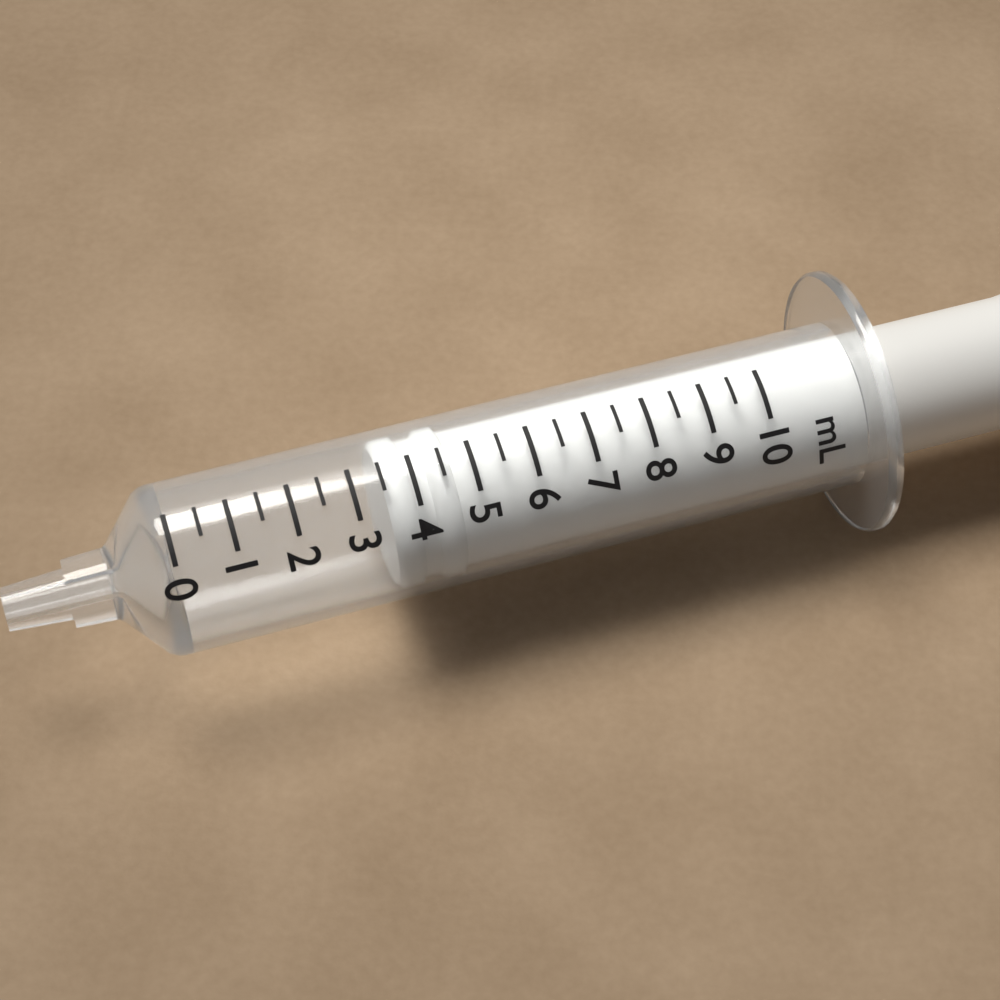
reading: 3.5 mL
